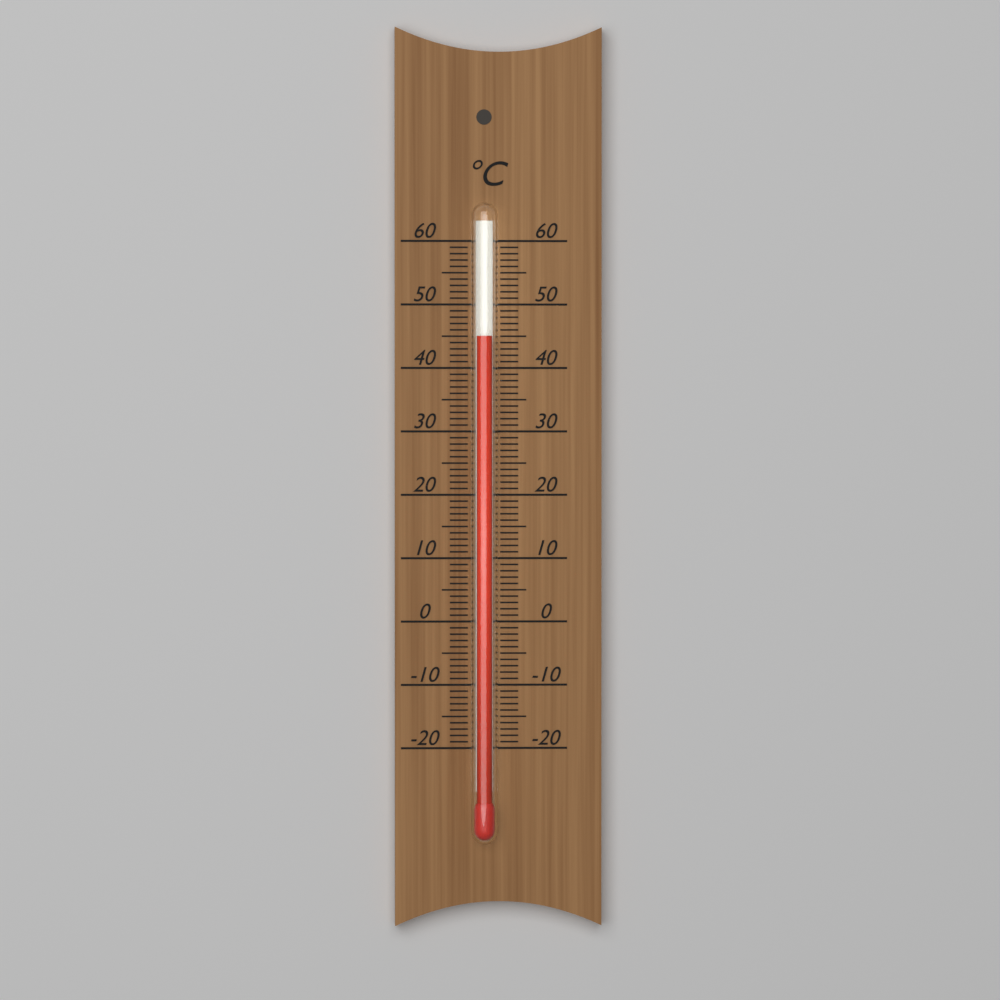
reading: 45 °C
